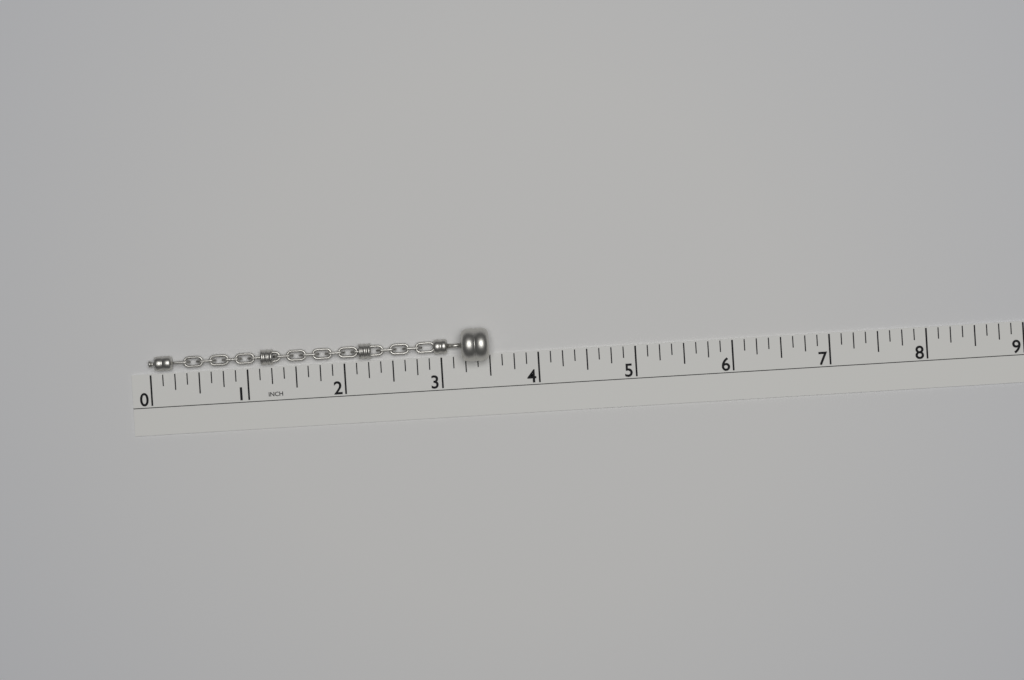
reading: 3.500 in
